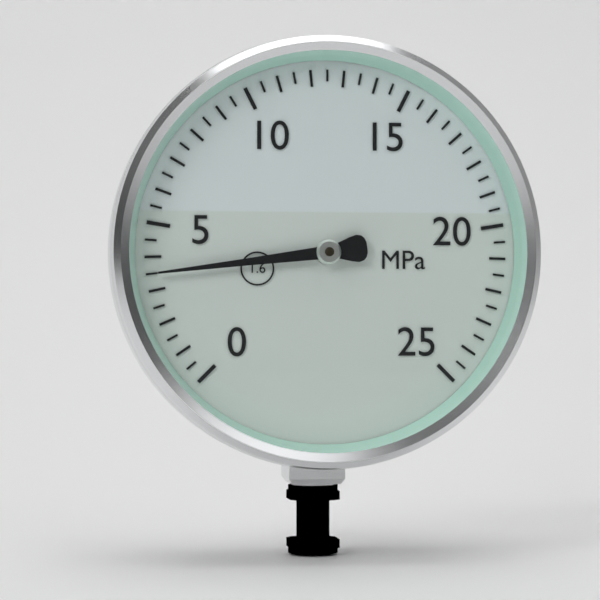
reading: 3.5 MPa
